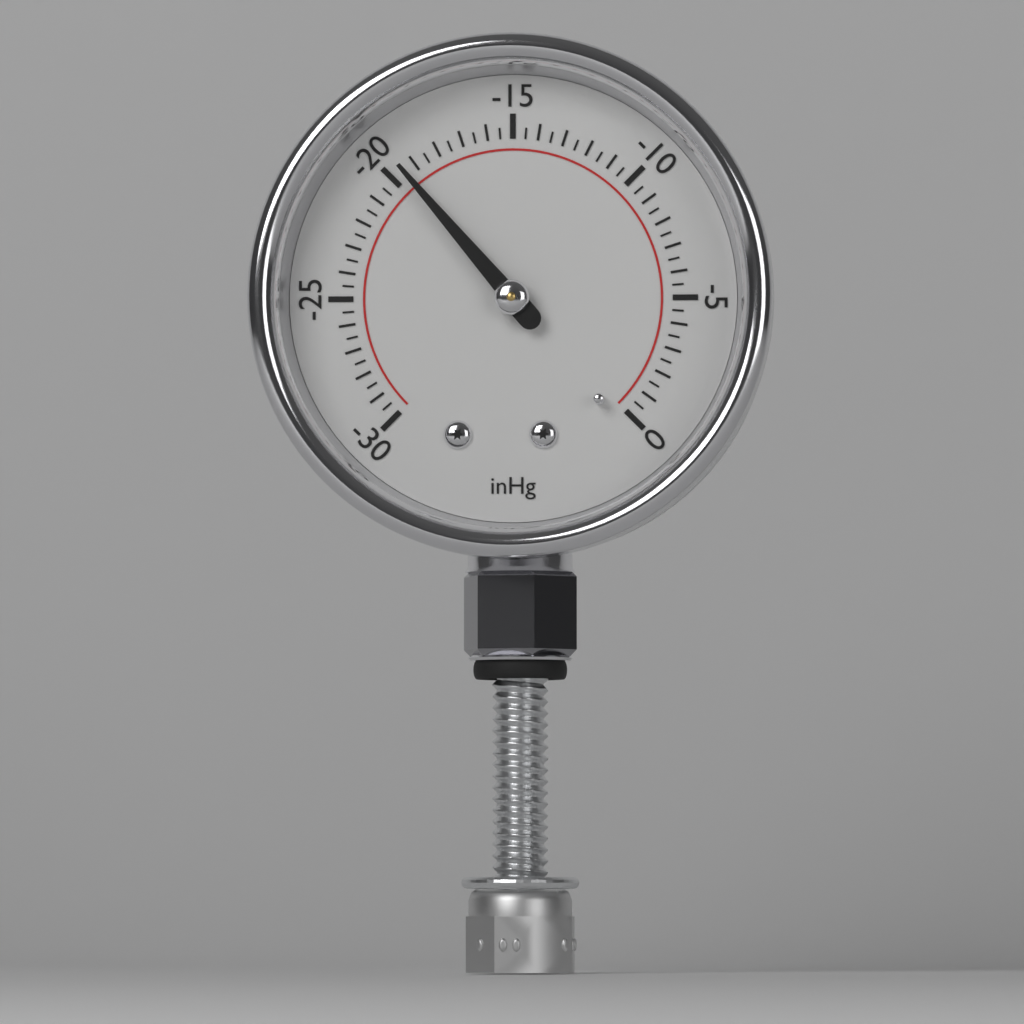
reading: -19.5 inHg
